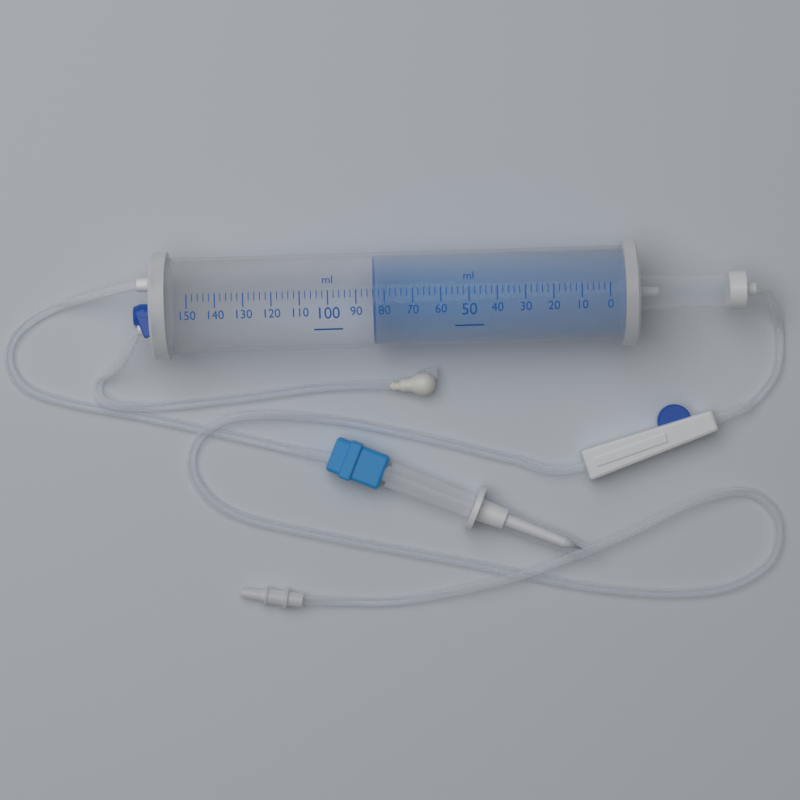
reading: 84 ml
